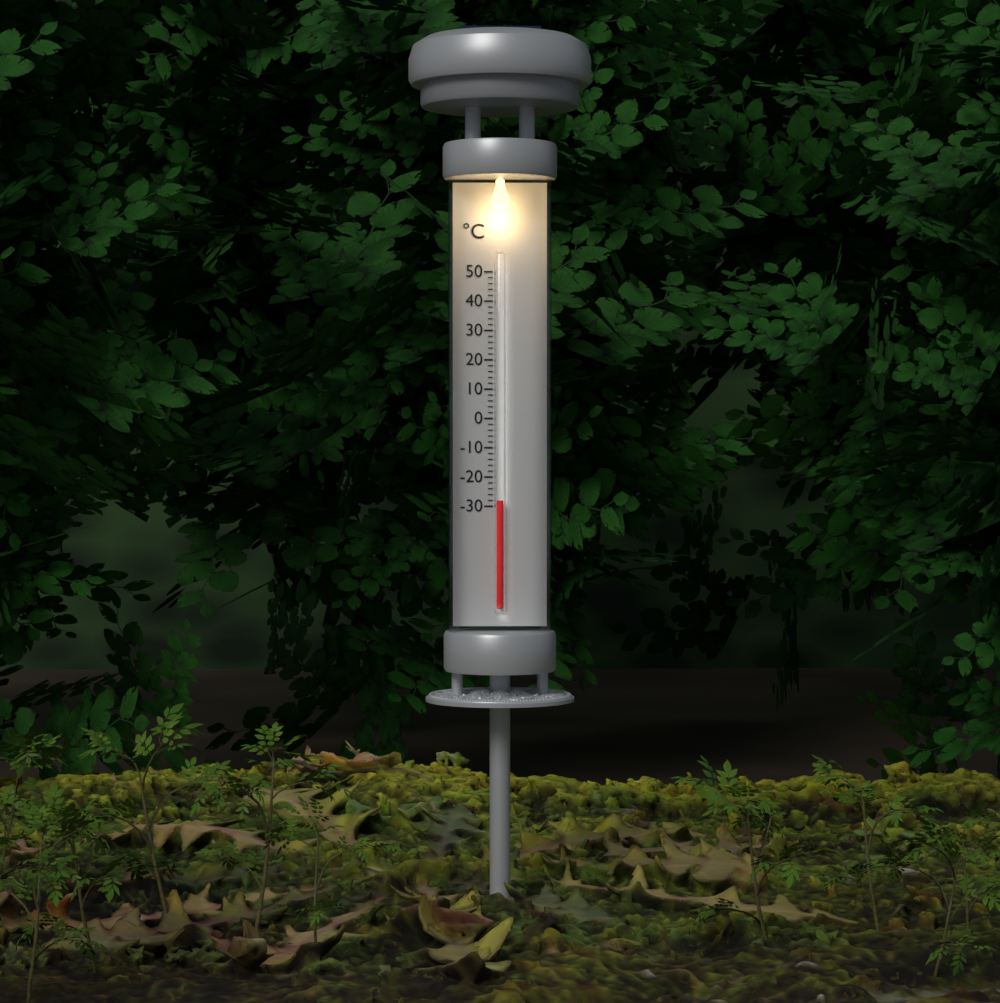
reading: -28 °C
